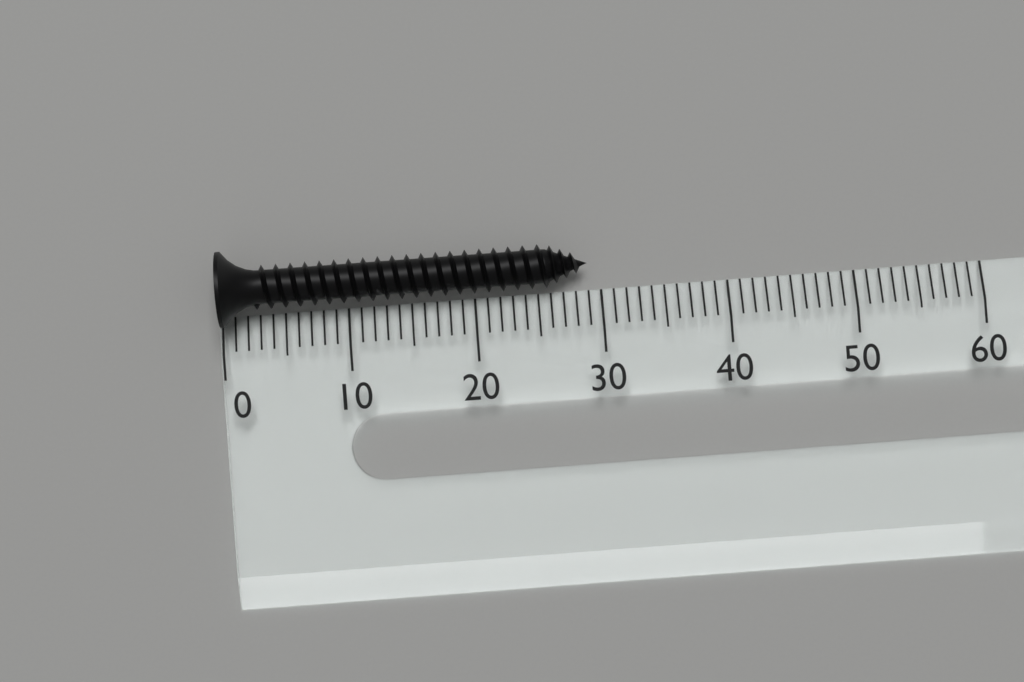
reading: 29 (no unit)
